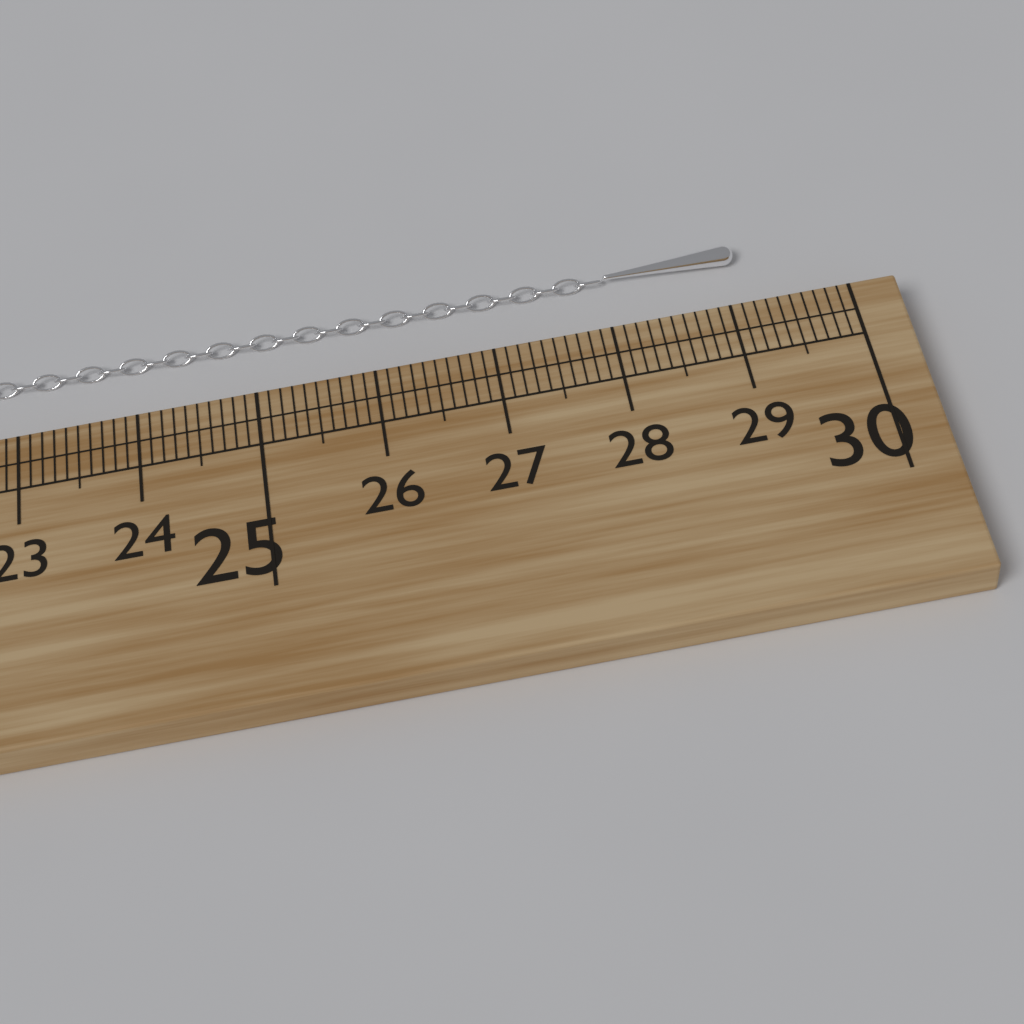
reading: 29.2 cm
